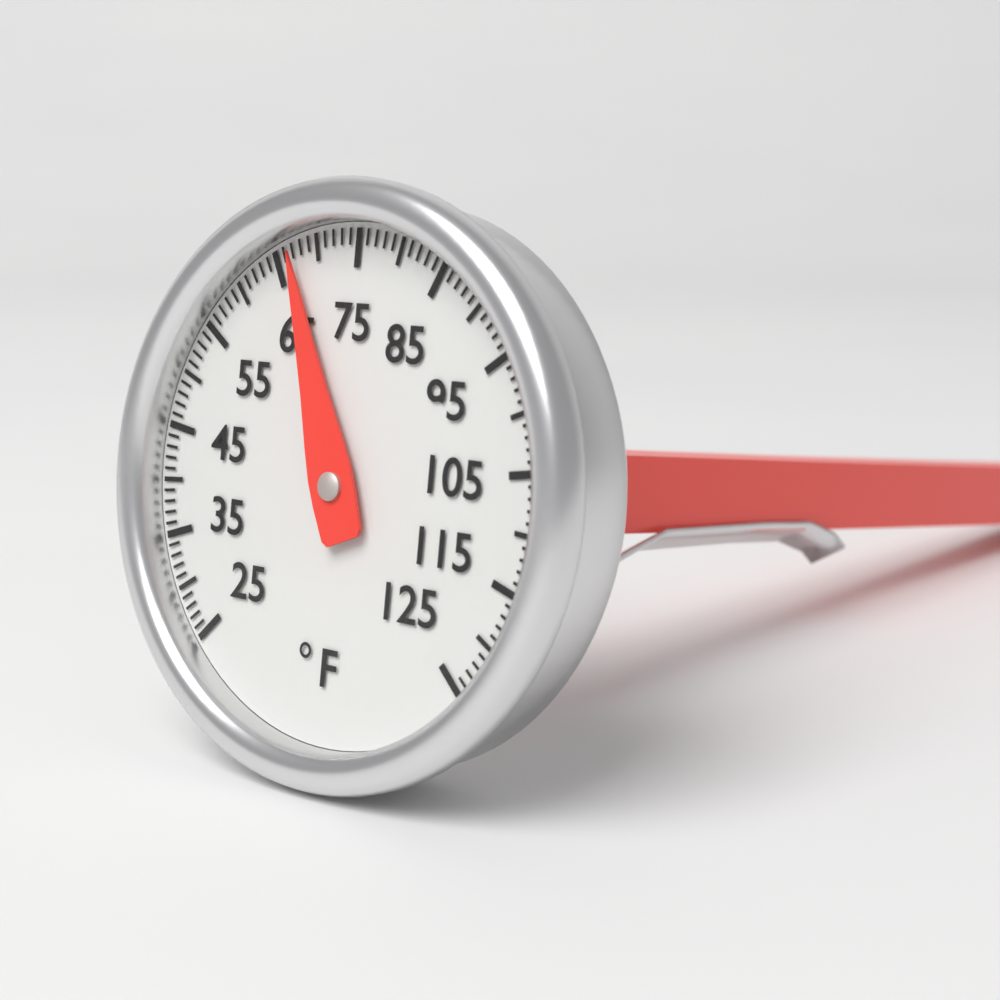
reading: 67 °F
